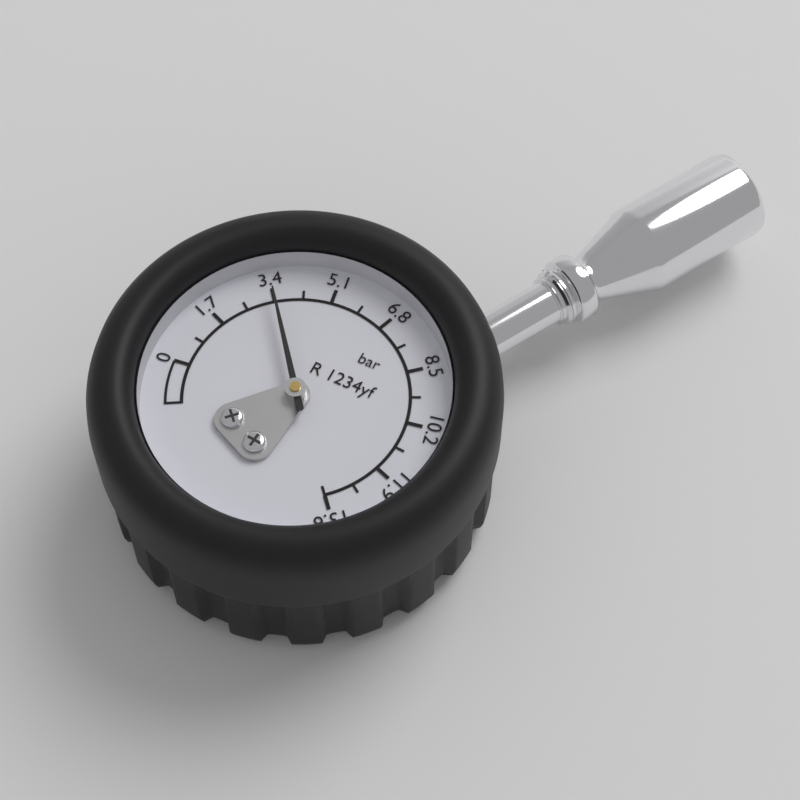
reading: 3.40 bar
